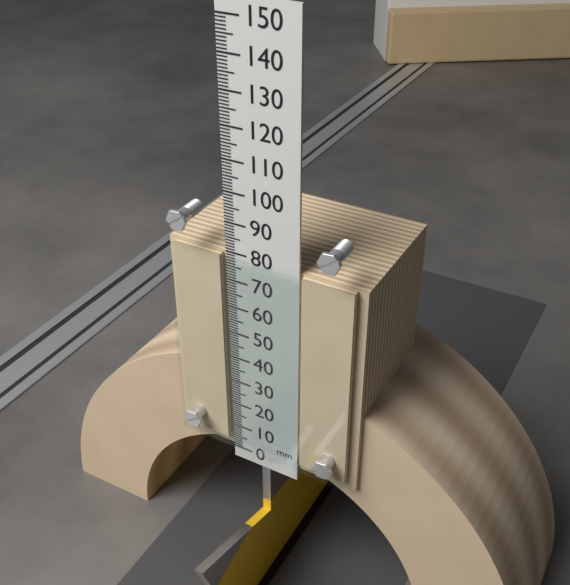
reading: 79 mm
